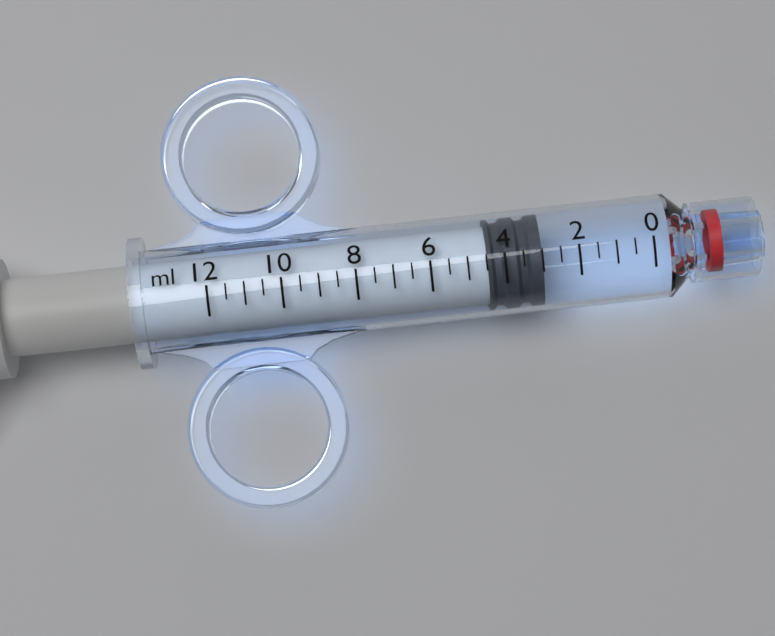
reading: 3.0 ml
